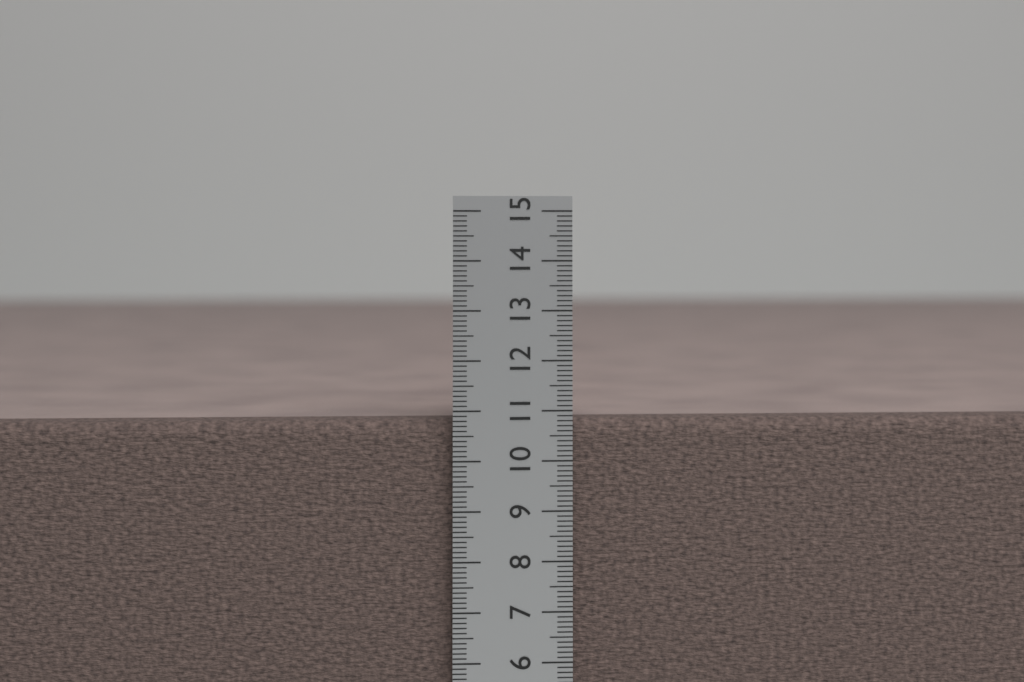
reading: 10.8 cm
